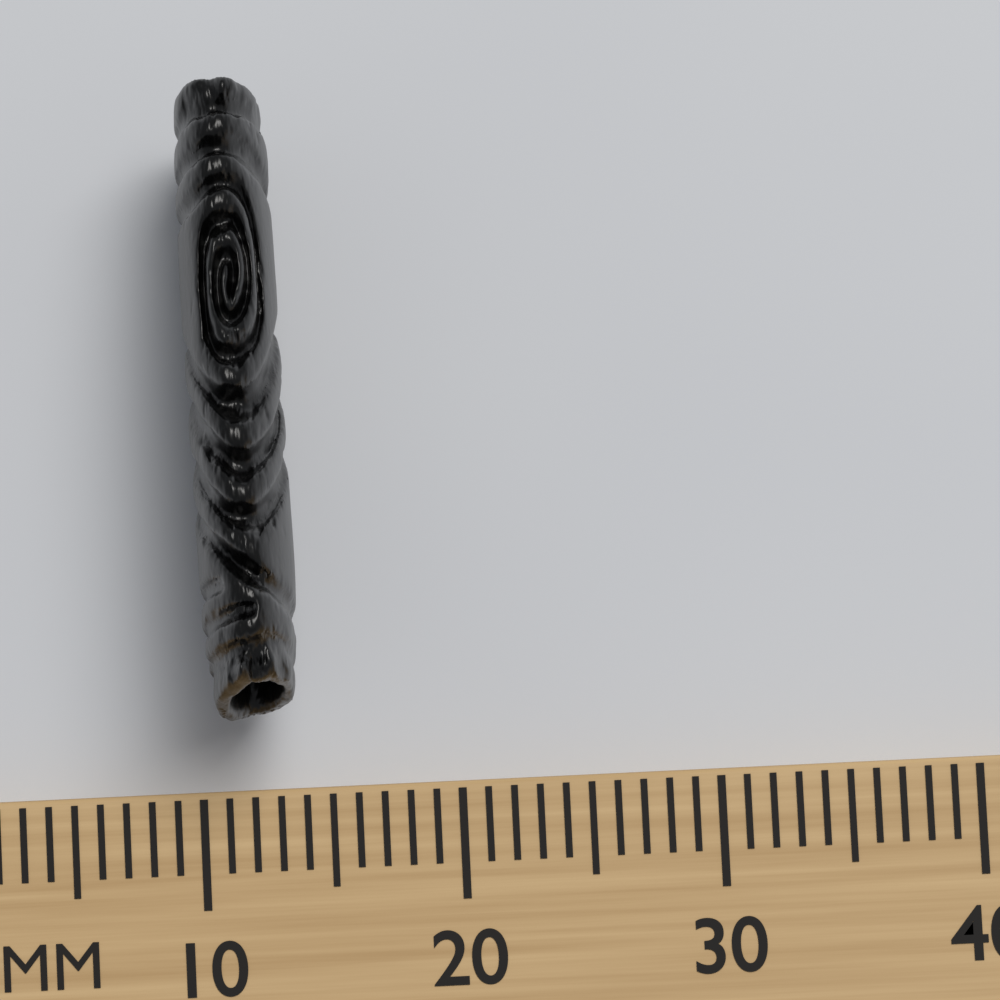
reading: 14 mm
